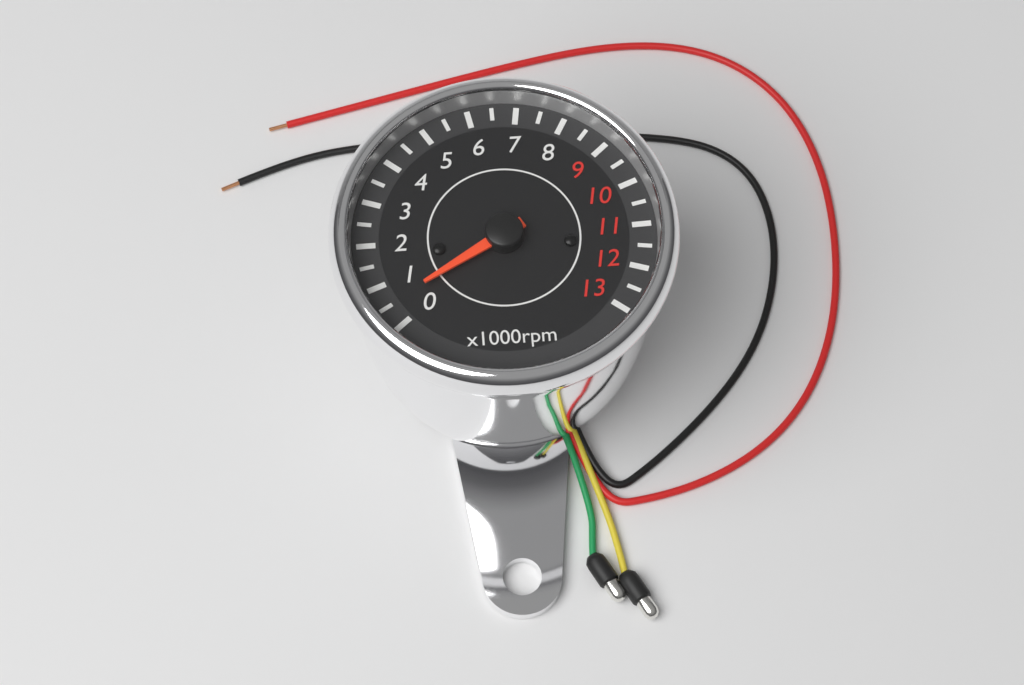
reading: 500 rpm
